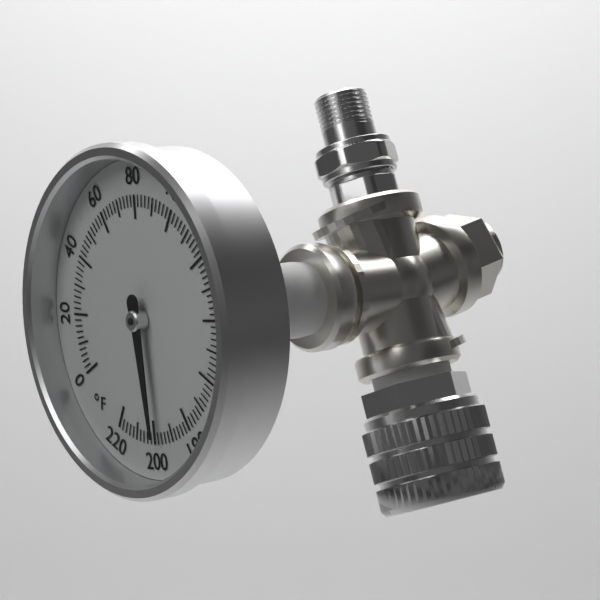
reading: 198 °F
